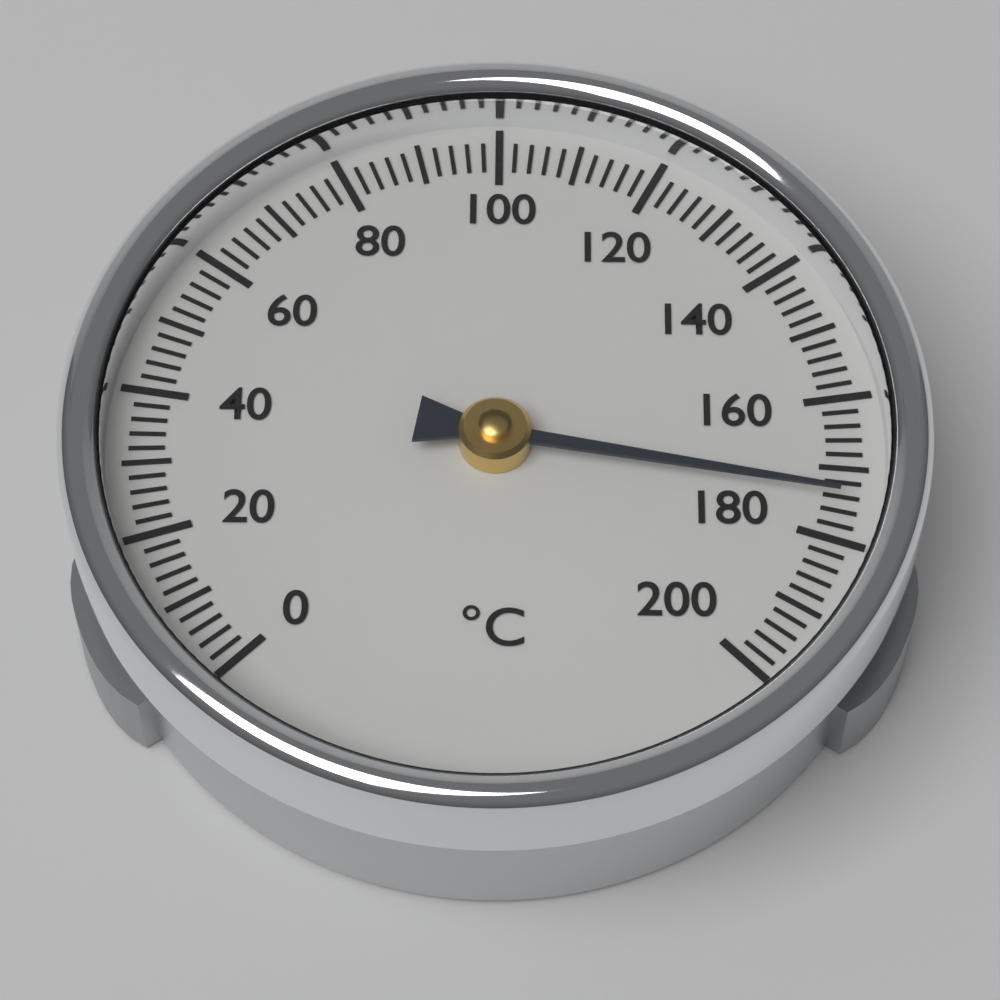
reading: 174 °C
